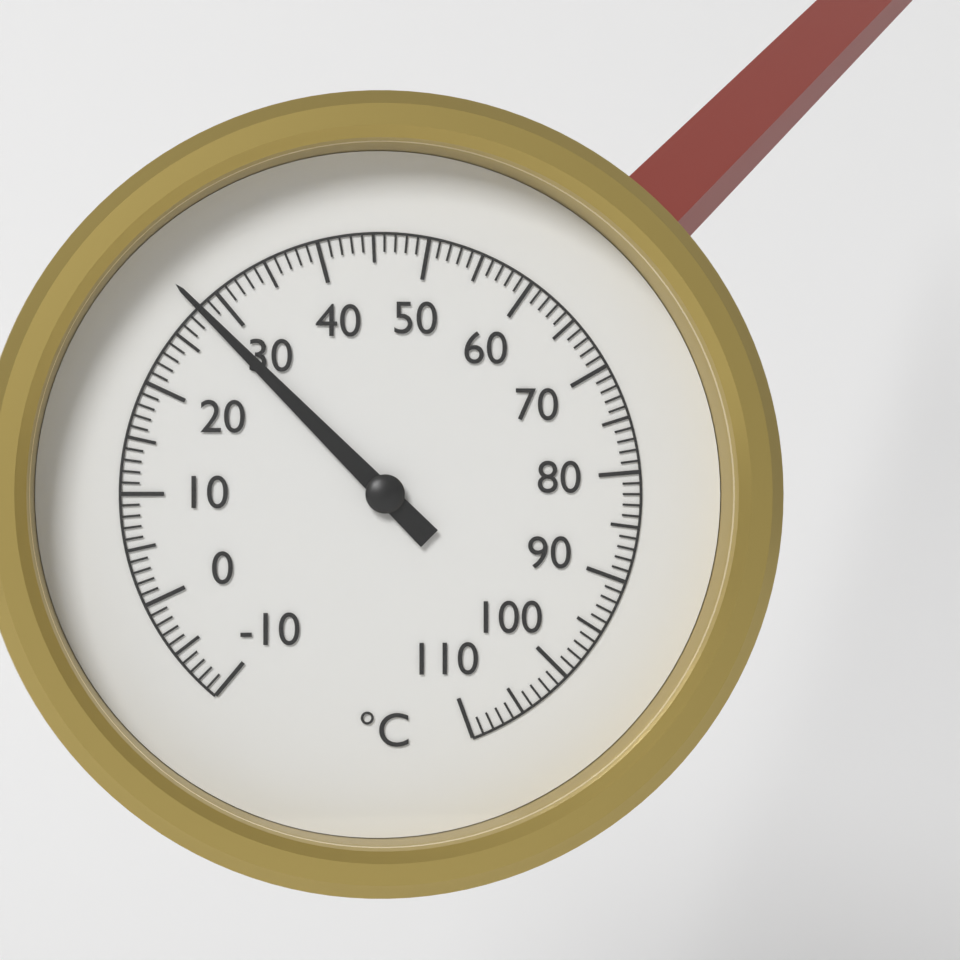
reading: 28 °C
